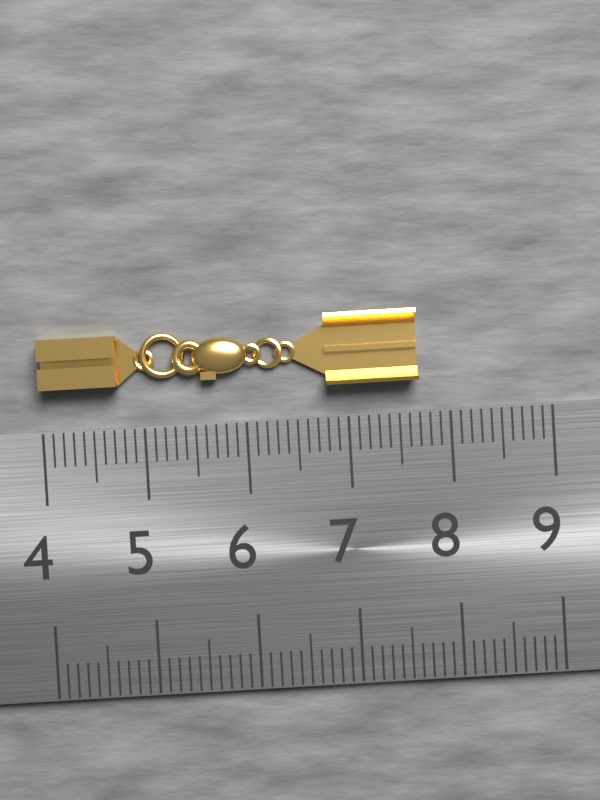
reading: 7.7 (no unit)
